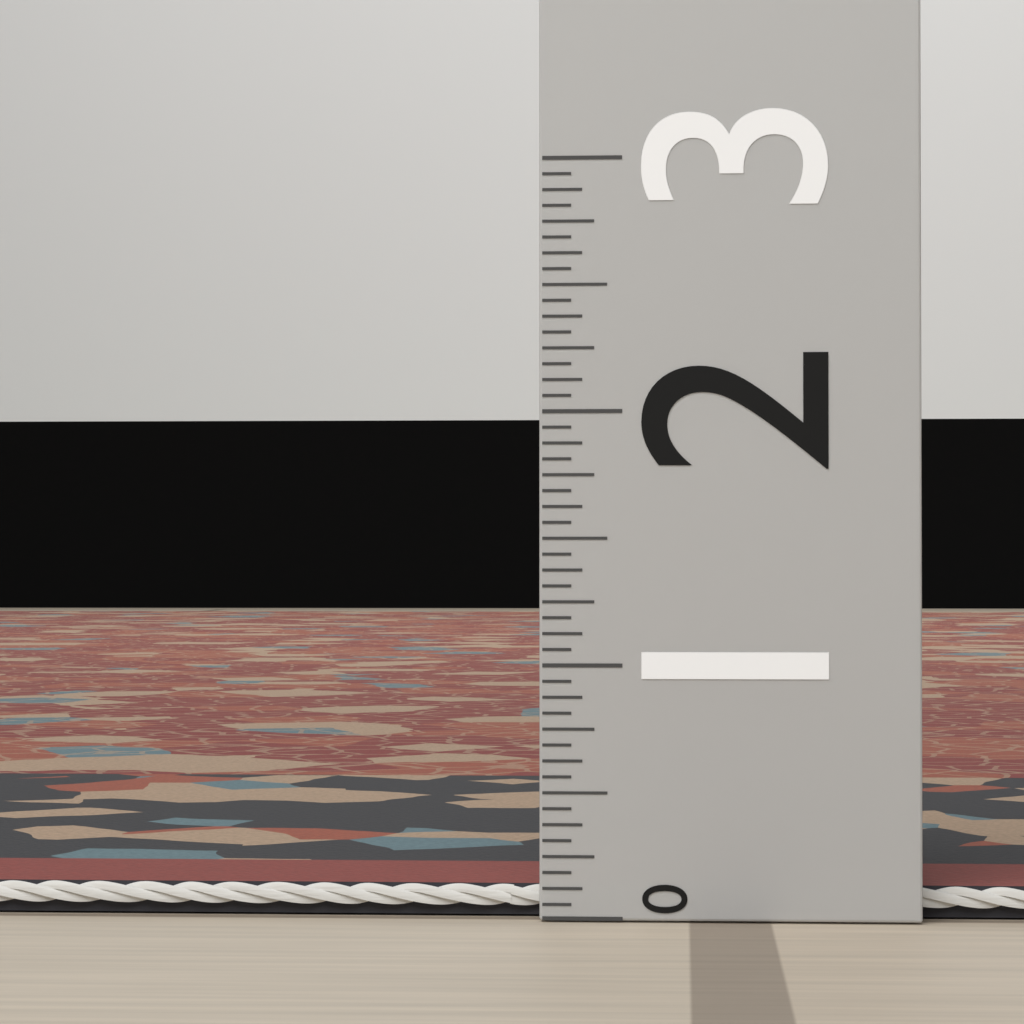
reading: 0.1250 (no unit)
